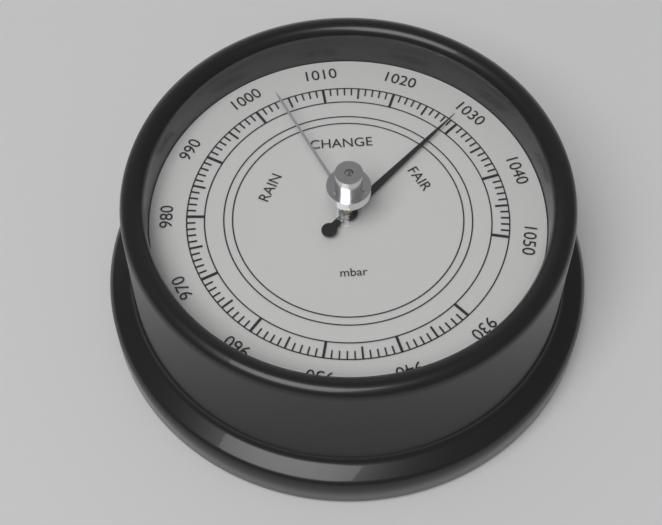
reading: 1029 mbar
